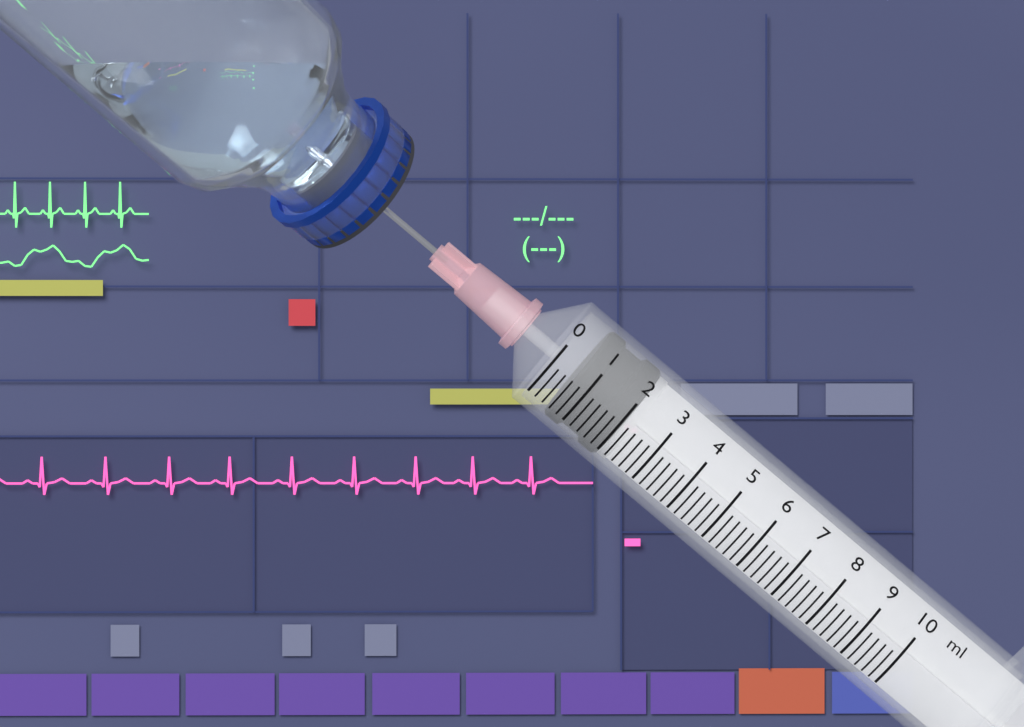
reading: 0.6 ml
